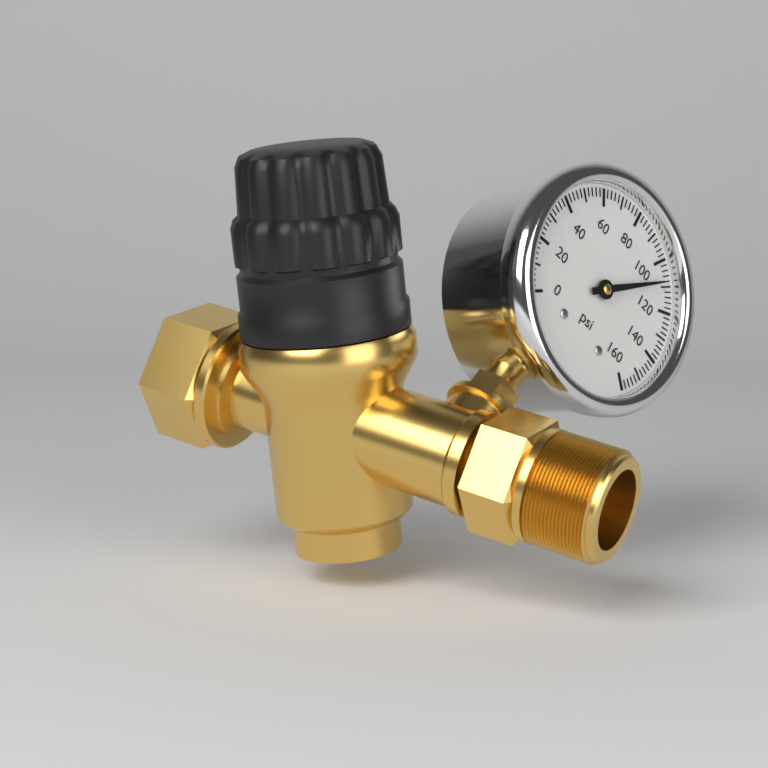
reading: 108 psi
